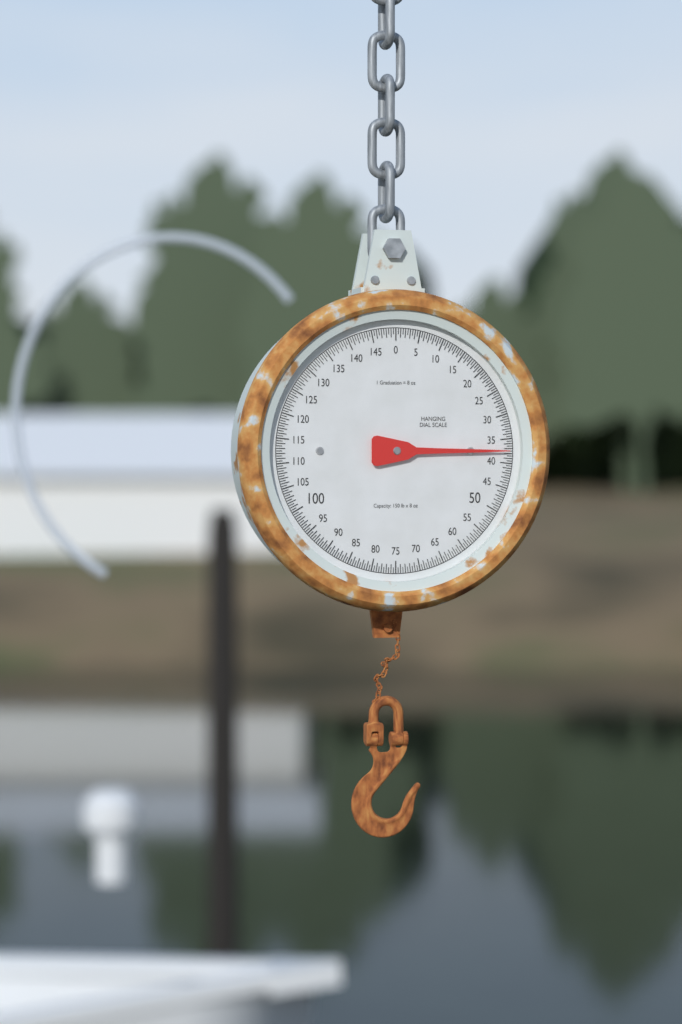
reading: 37.5 lb
